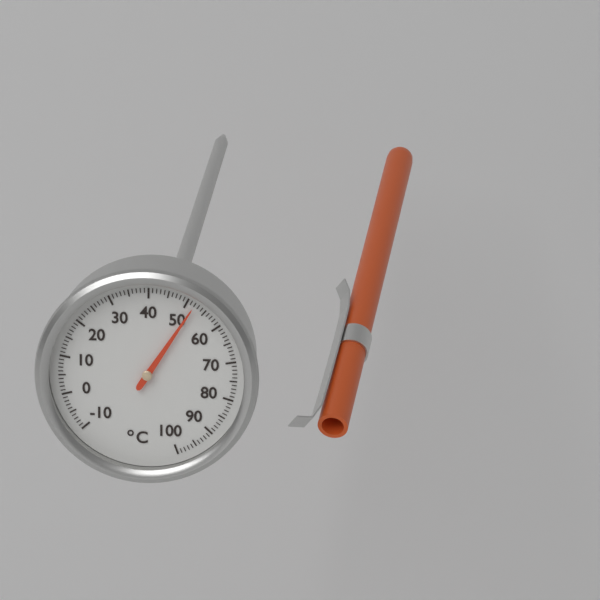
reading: 52 °C
